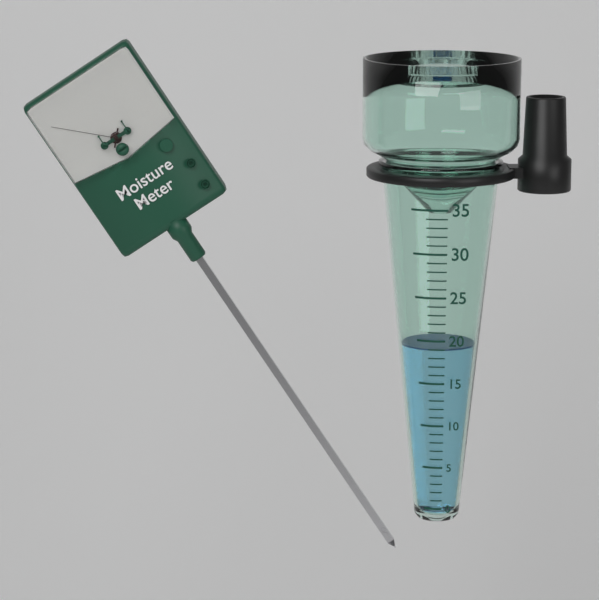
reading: 19 (no unit)
